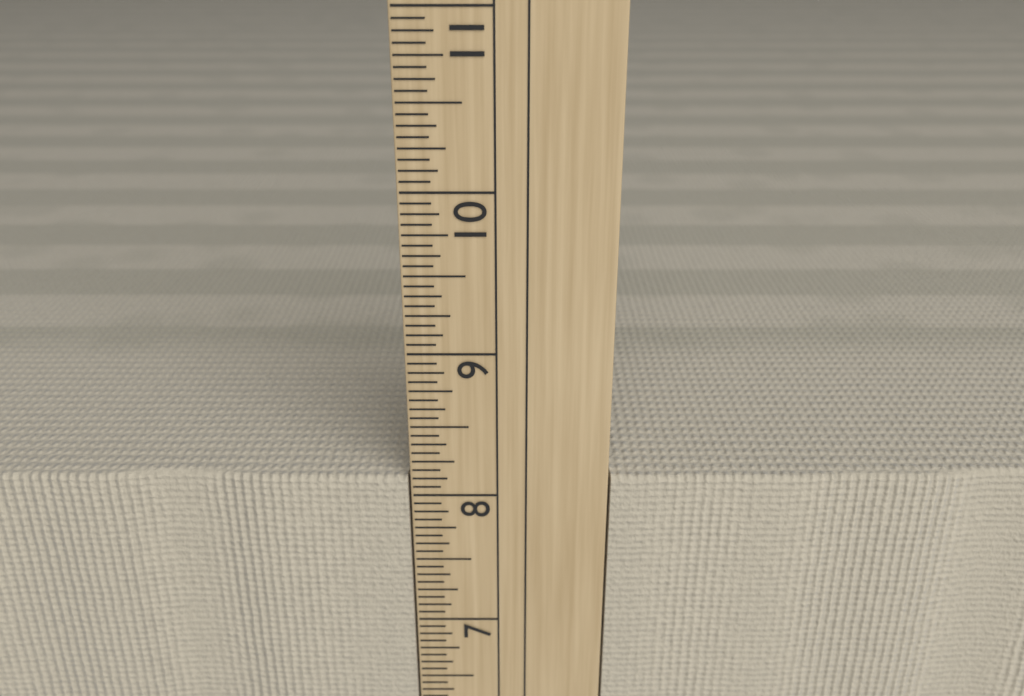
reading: 8.1250 in
